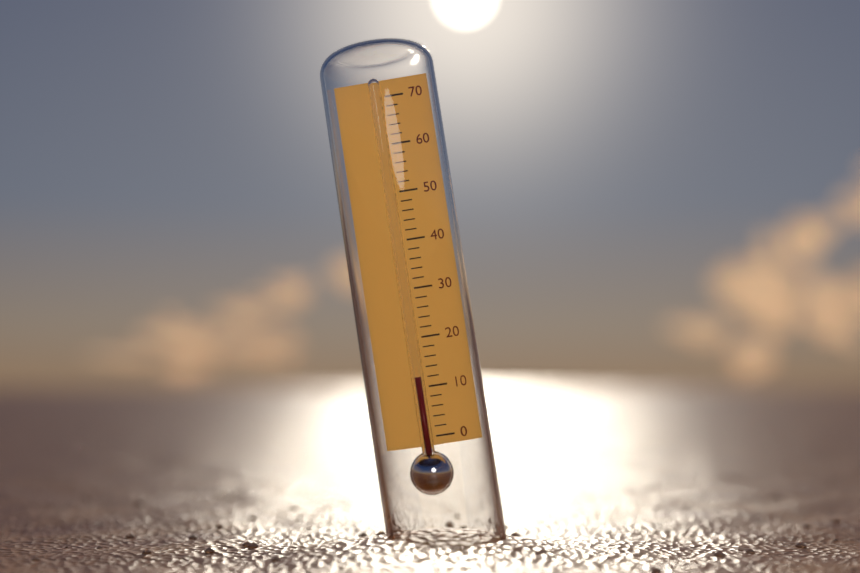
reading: 12 (no unit)
